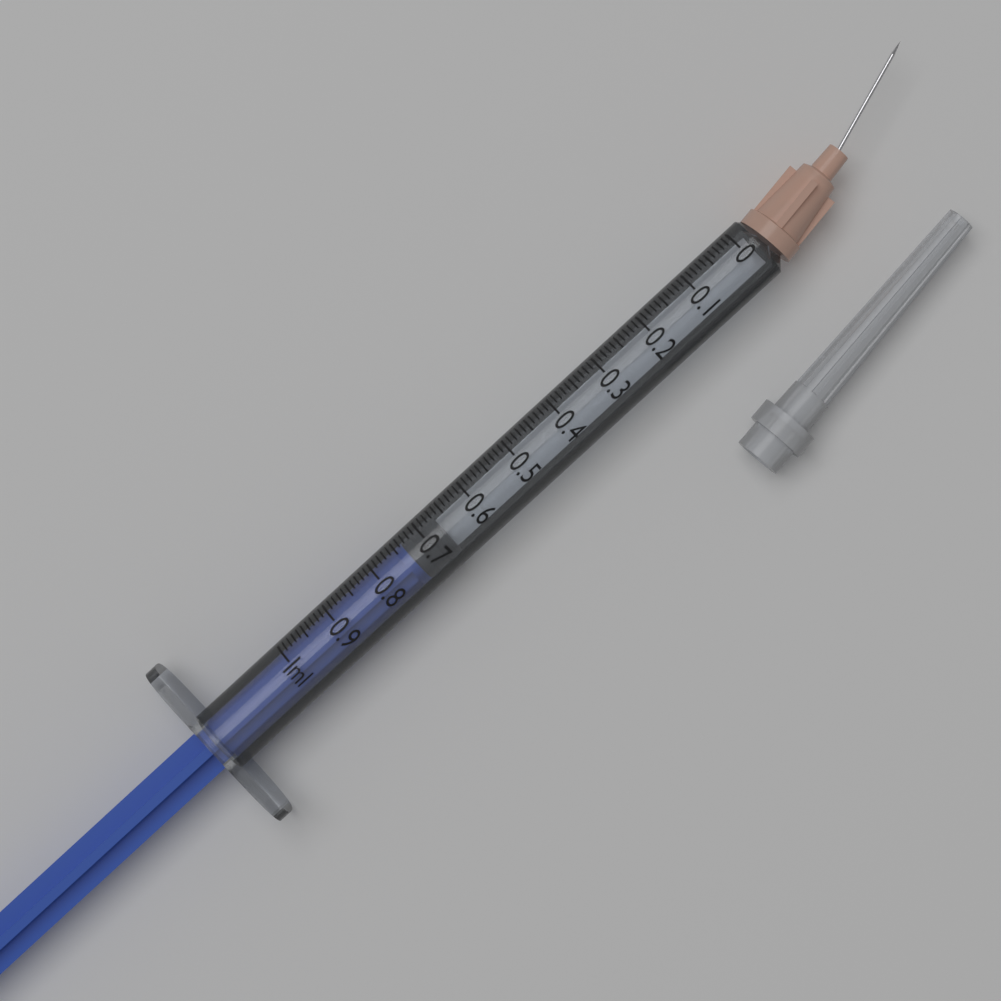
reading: 0.67 ml
